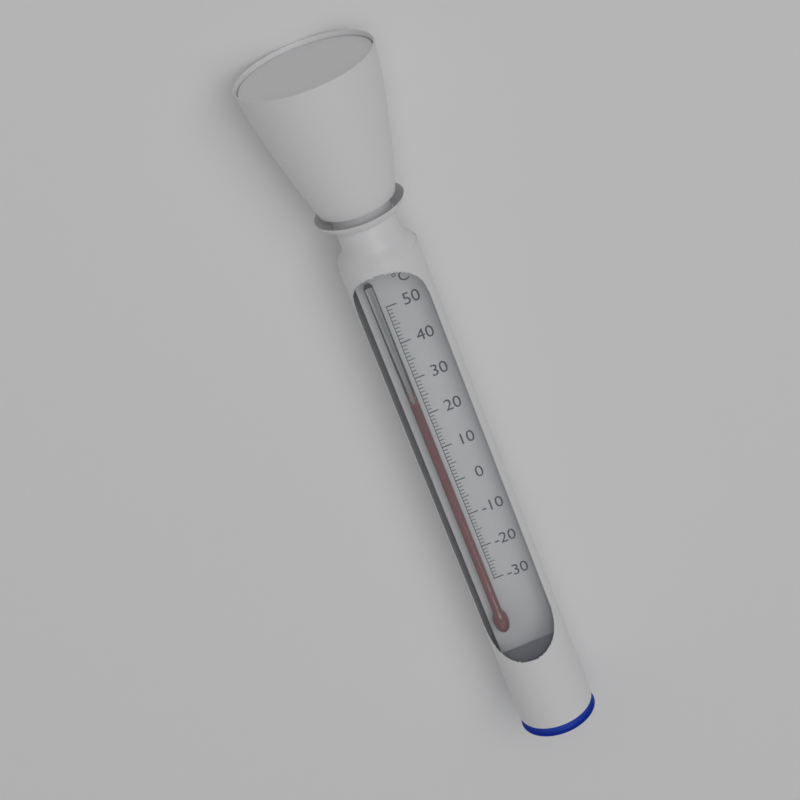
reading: 25 °C
